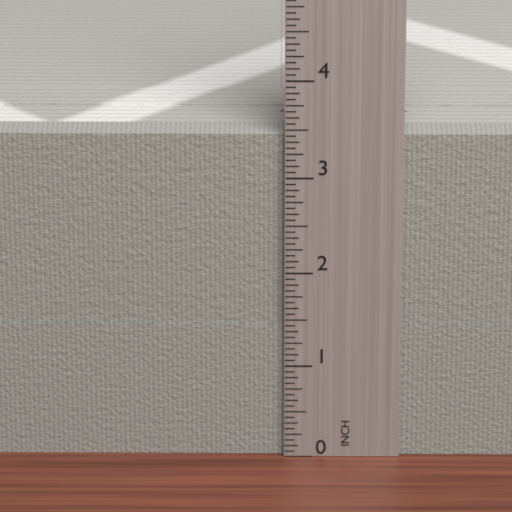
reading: 3.4375 in
